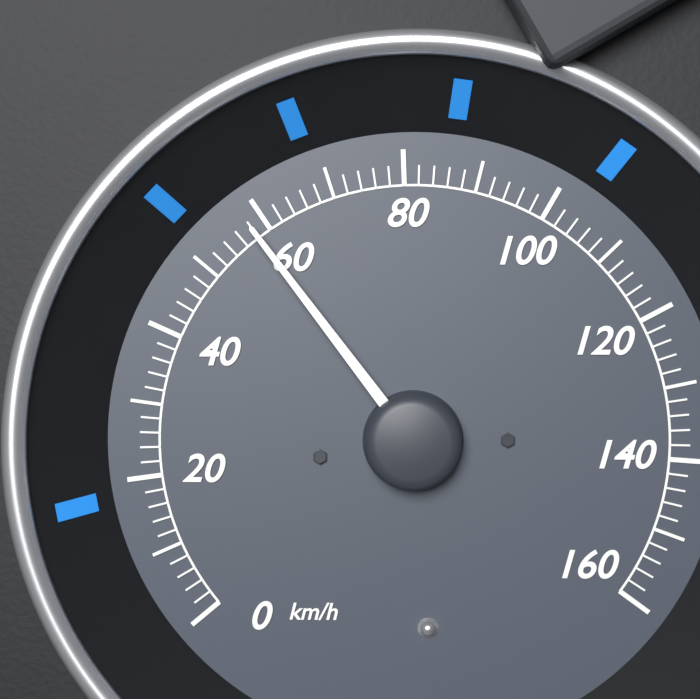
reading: 58 km/h
